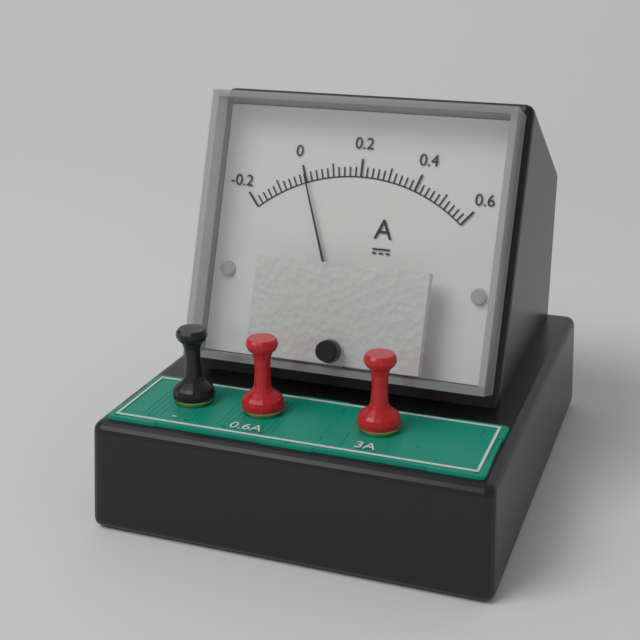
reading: 0.00 A
